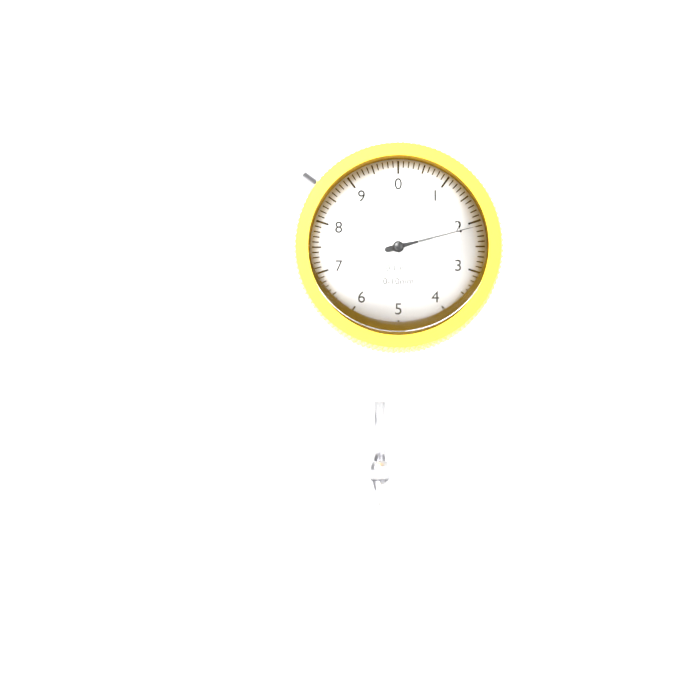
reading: 2.1 mm
